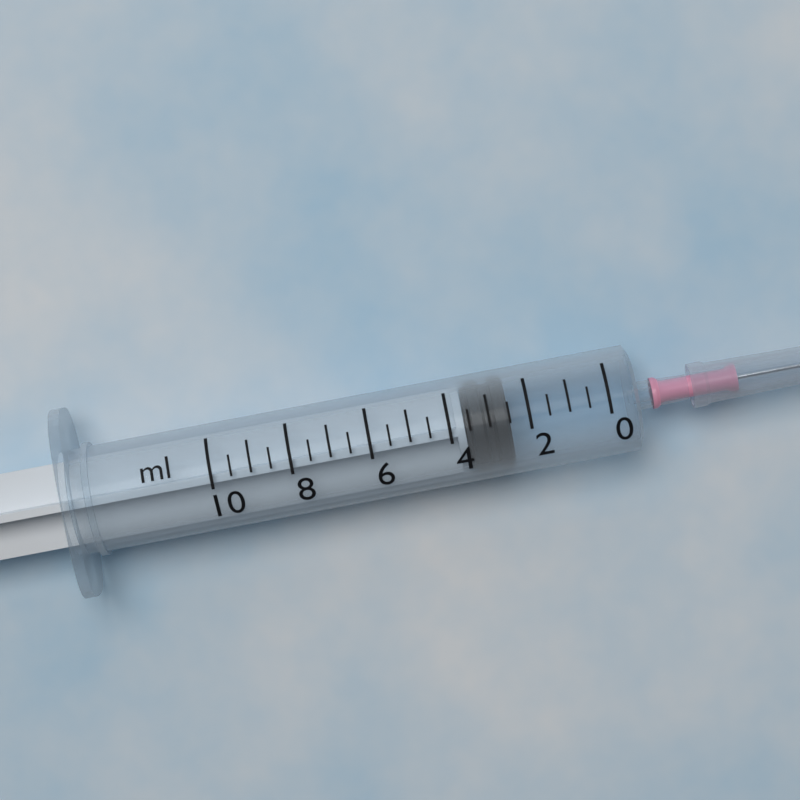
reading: 2.5 ml
